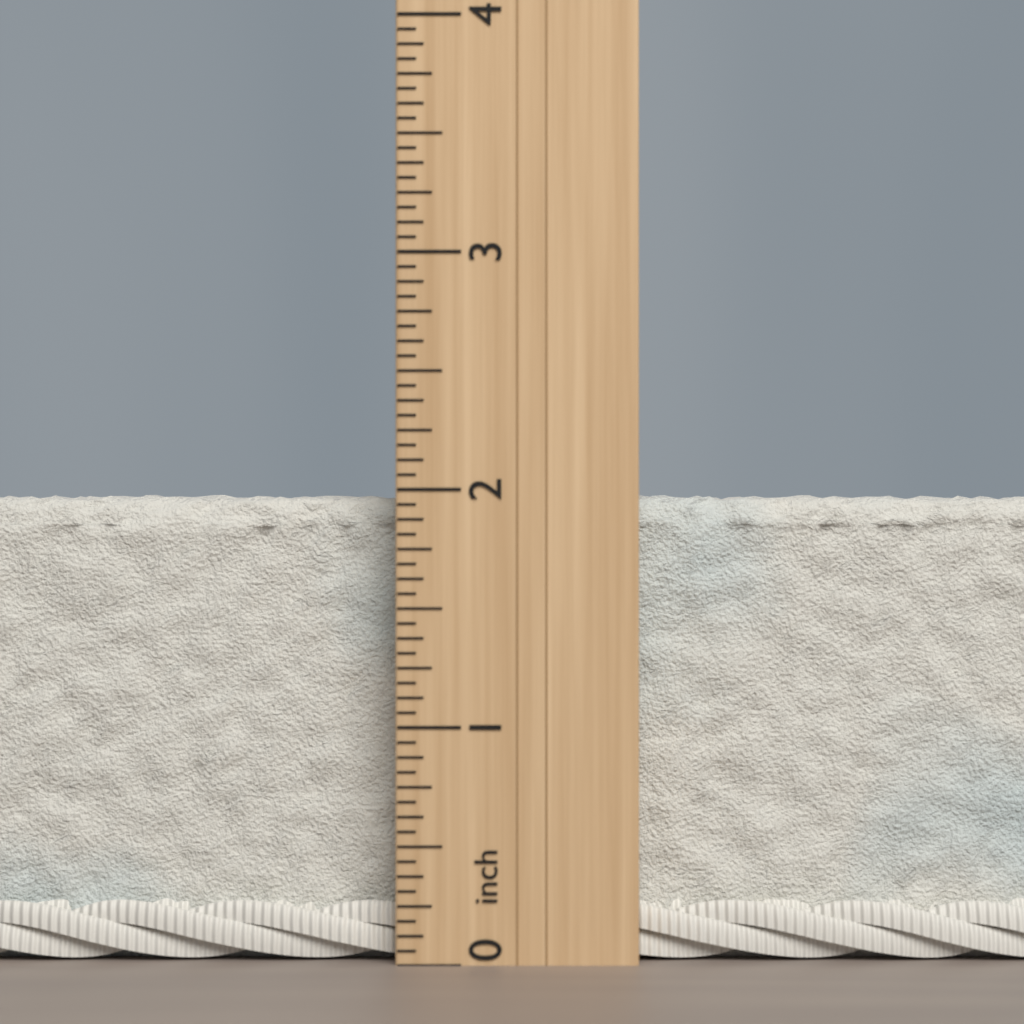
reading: 2.0000 inch
